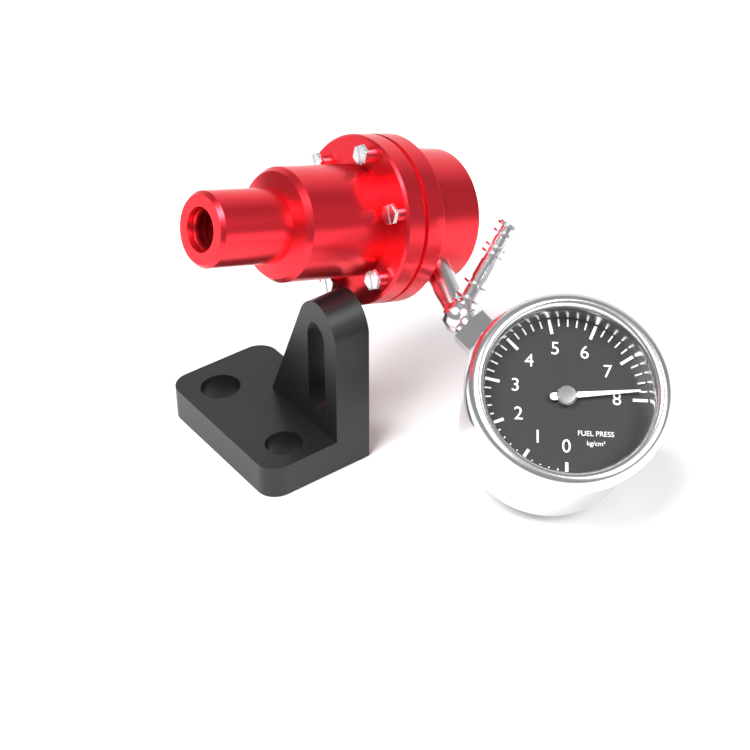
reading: 7.8 kg/cm²
